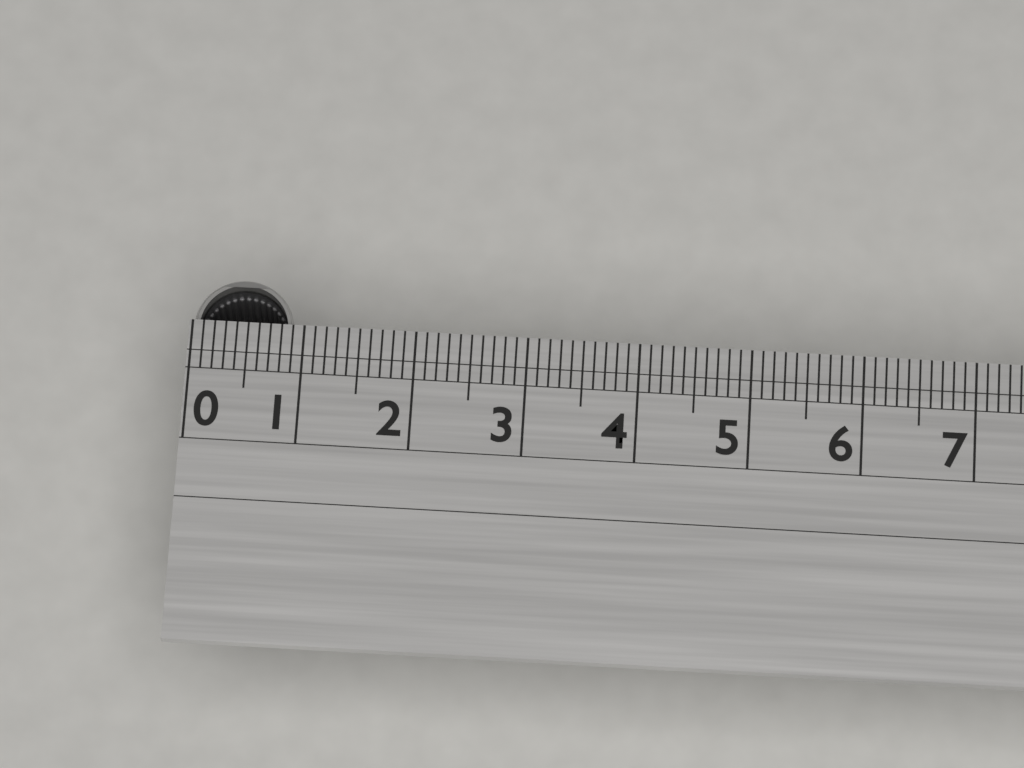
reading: 0.9 (no unit)
